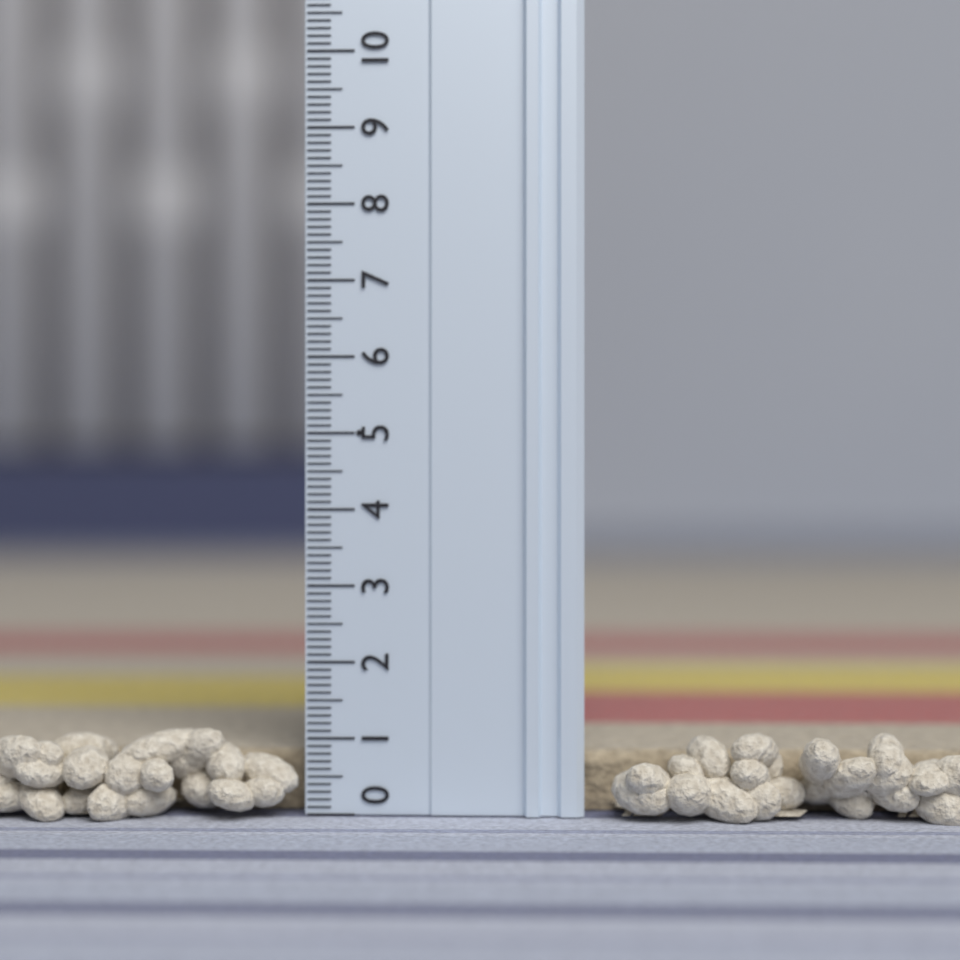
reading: 0.8 (no unit)
